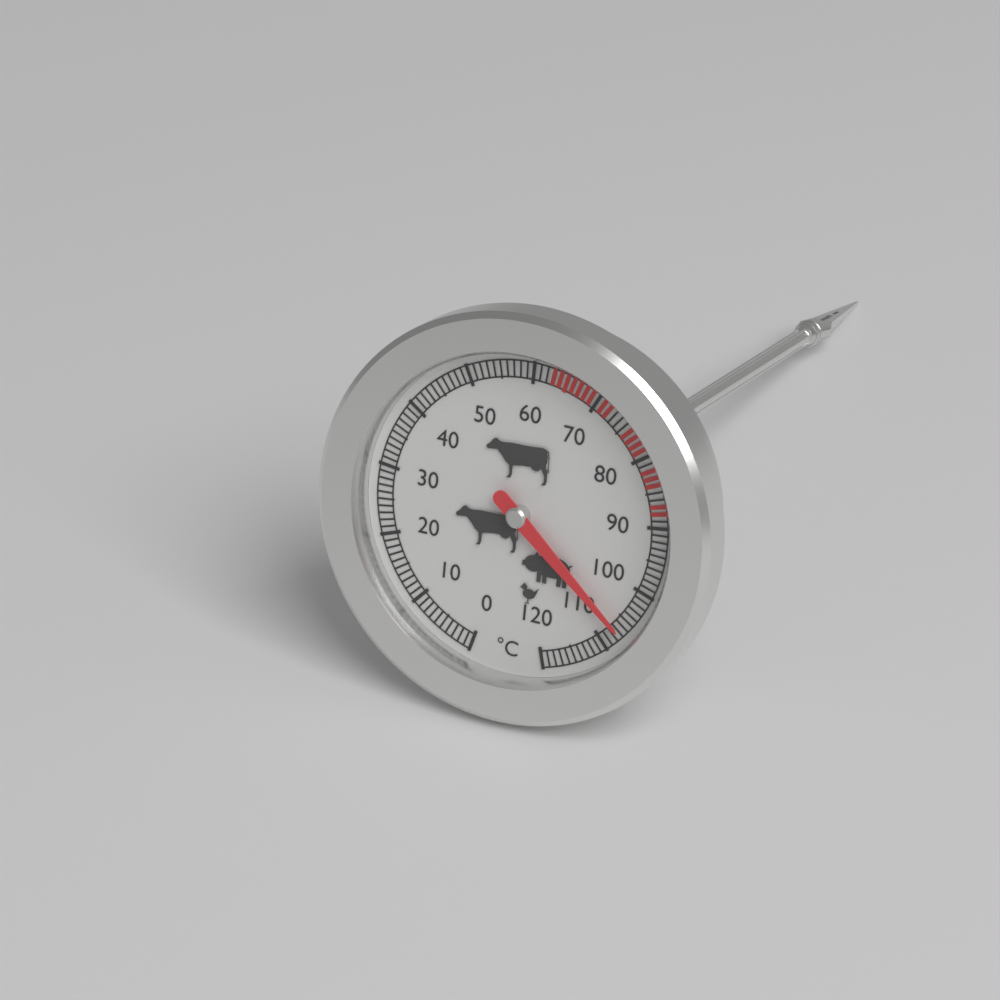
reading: 107 °C
